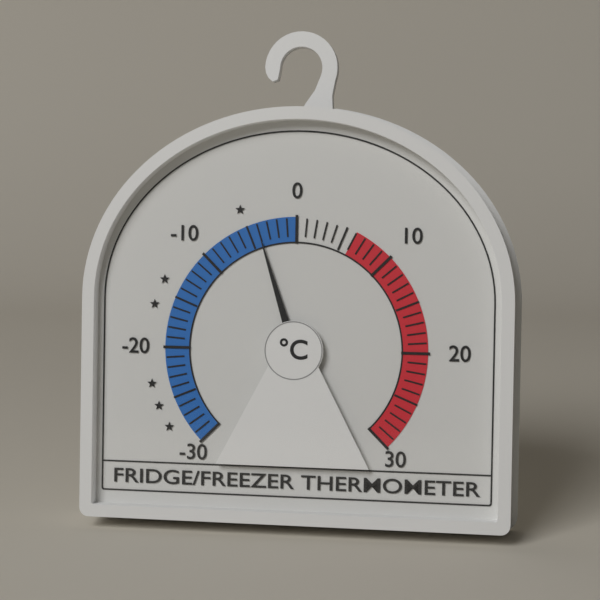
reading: -4 °C
